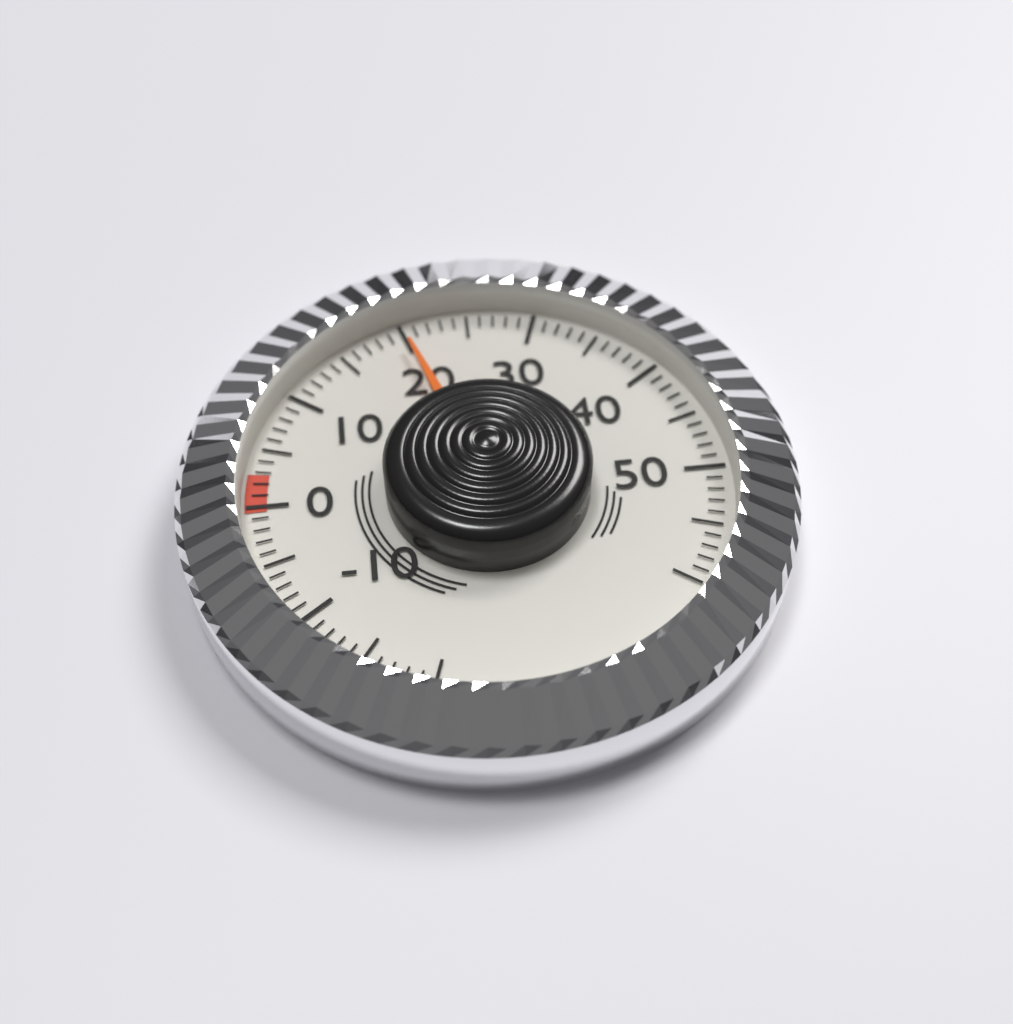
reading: 20 (no unit)
